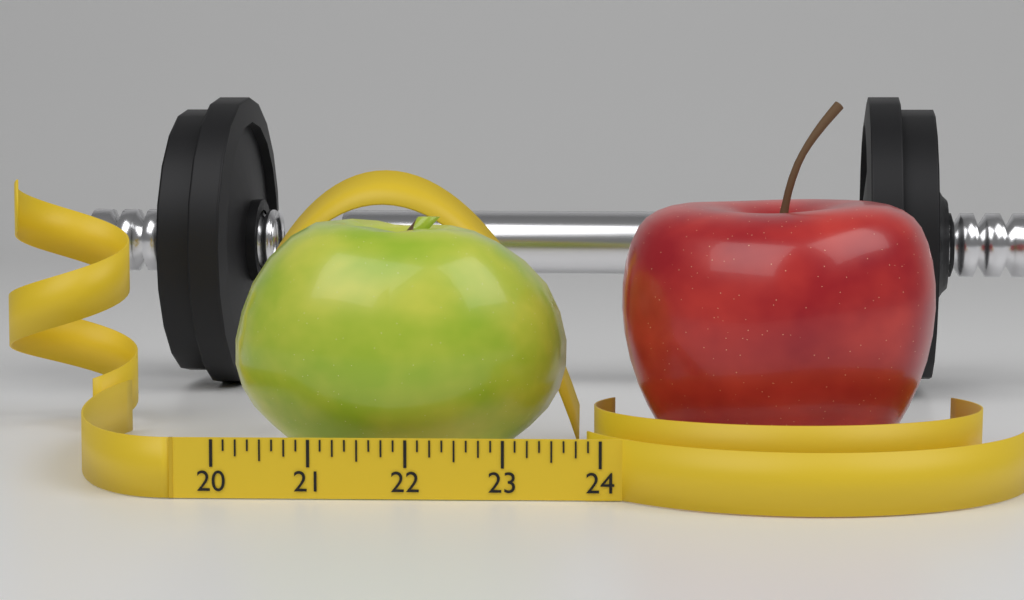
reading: 23.625 (no unit)
